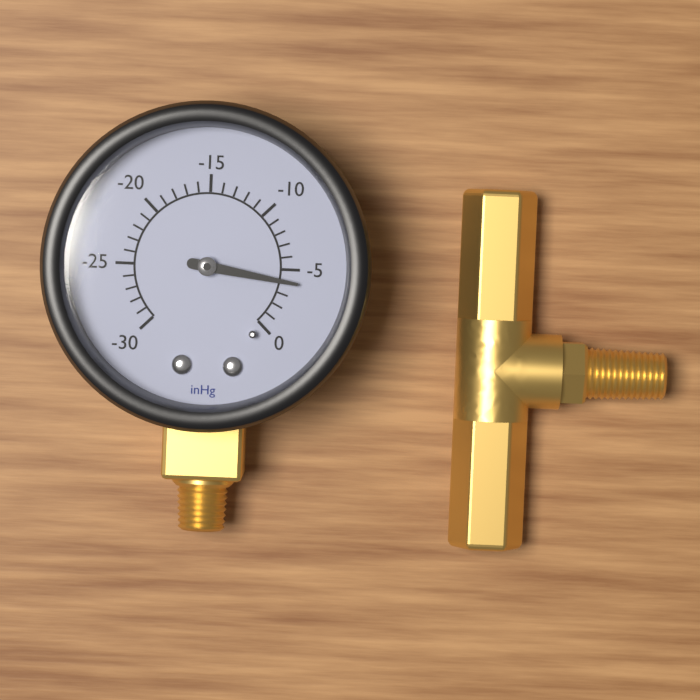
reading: -4 inHg
